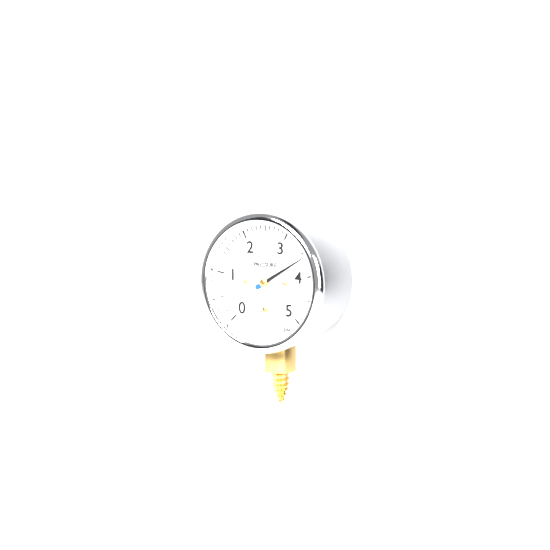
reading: 3.6 psi
